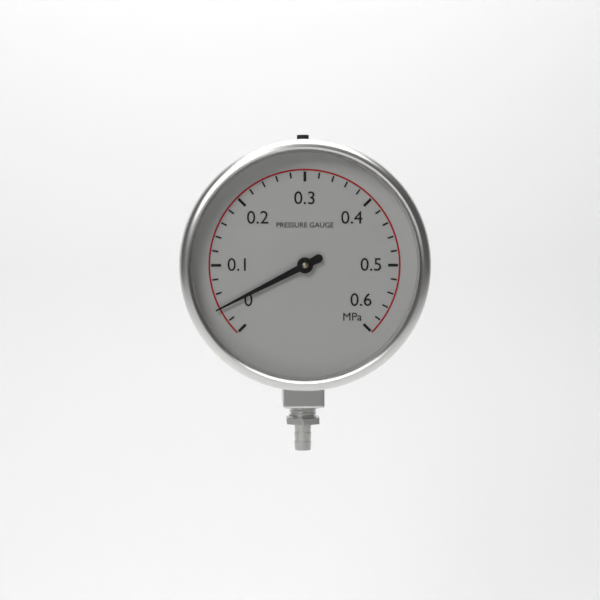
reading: 0.04 MPa
